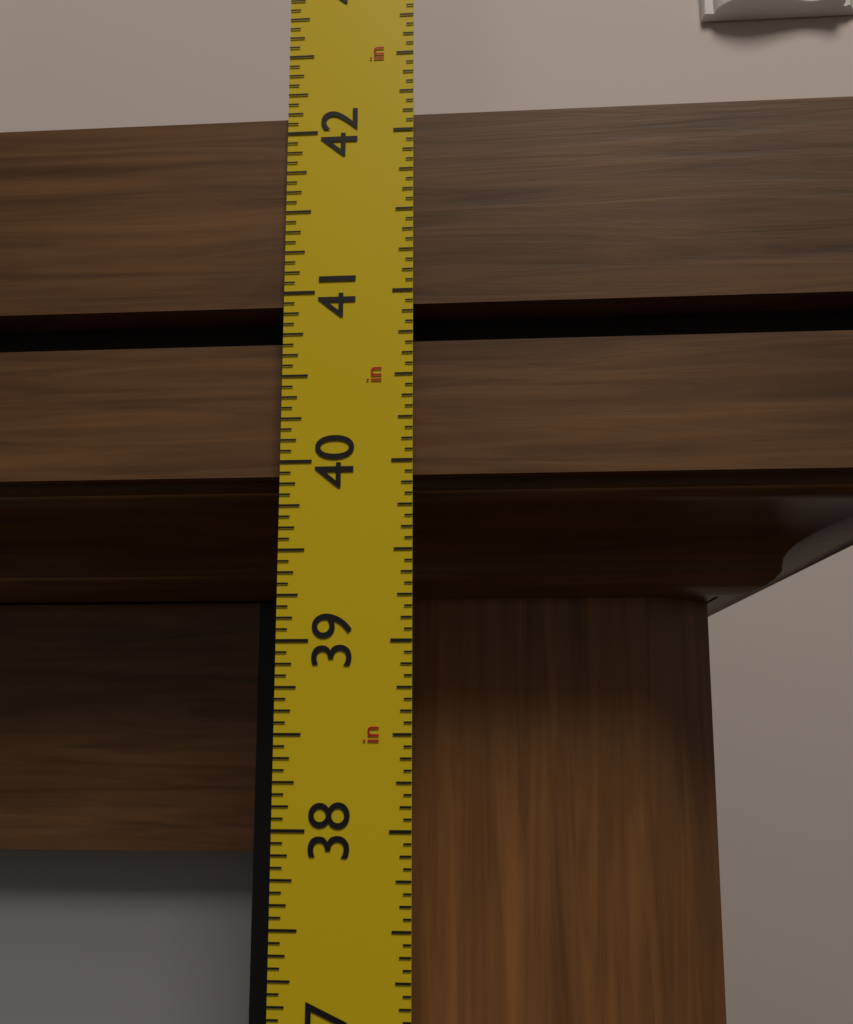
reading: 42.1250 in
